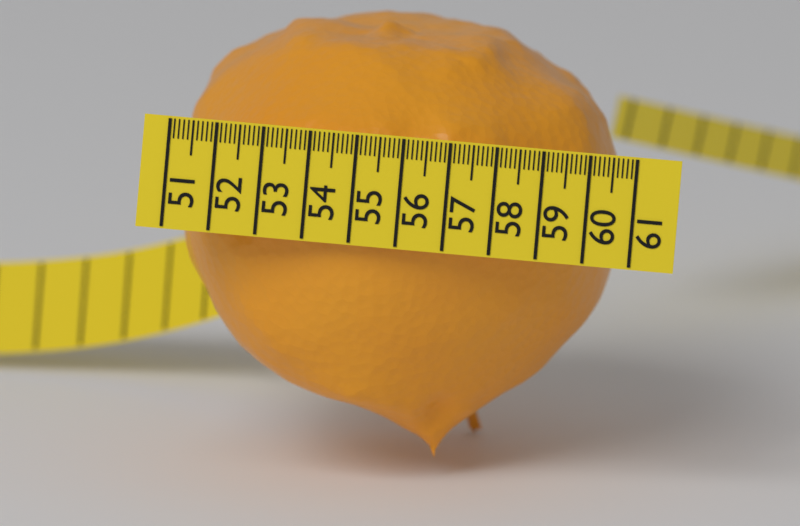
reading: 60.4 (no unit)
